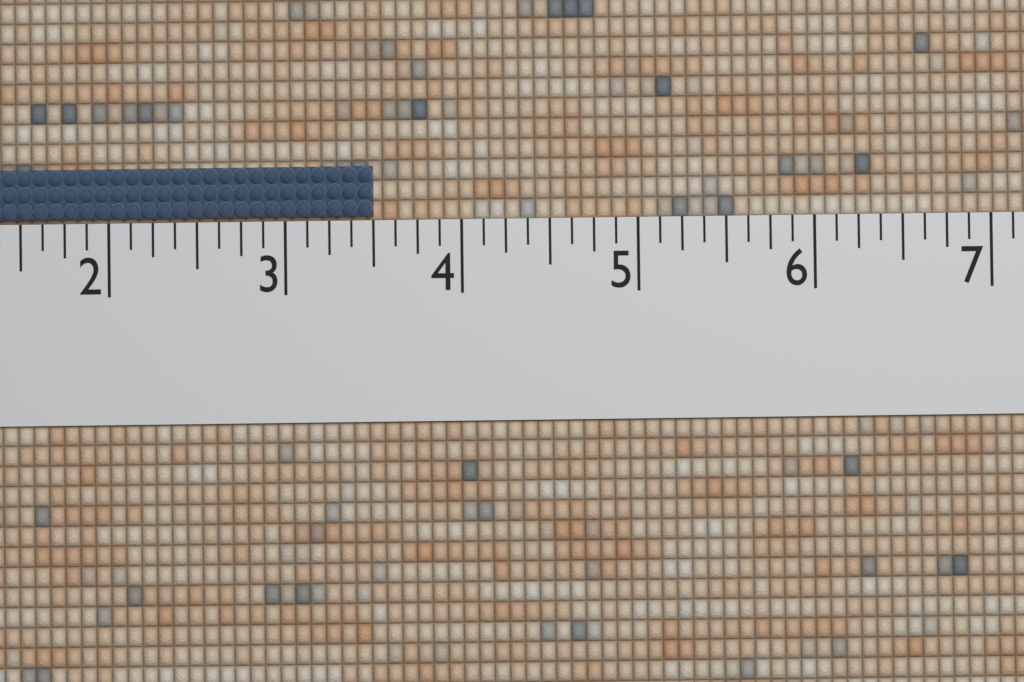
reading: 3.500 (no unit)
